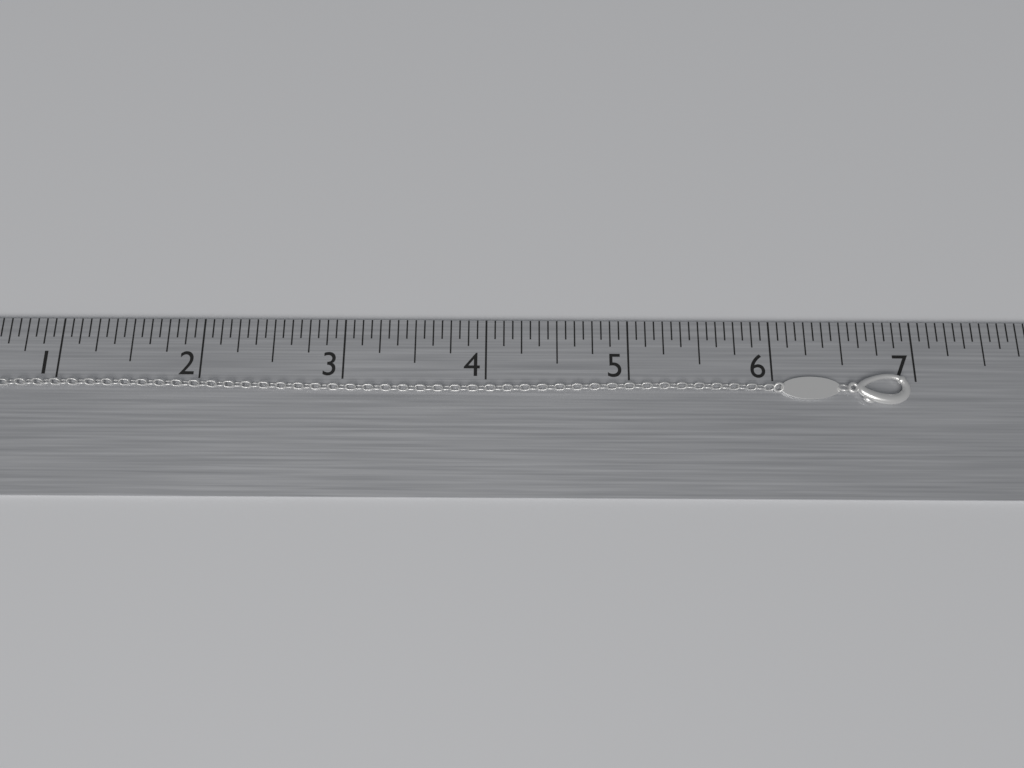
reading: 6.9375 in
